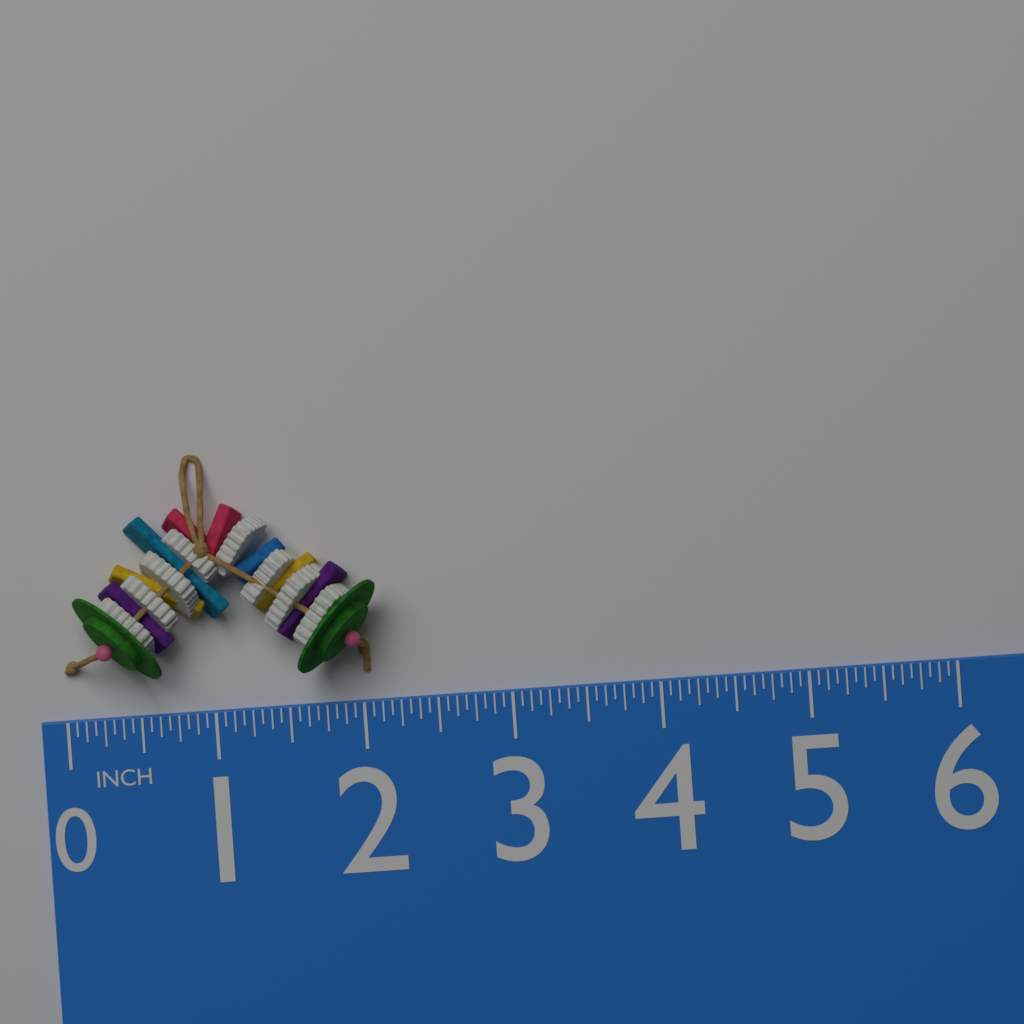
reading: 2.1250 in
